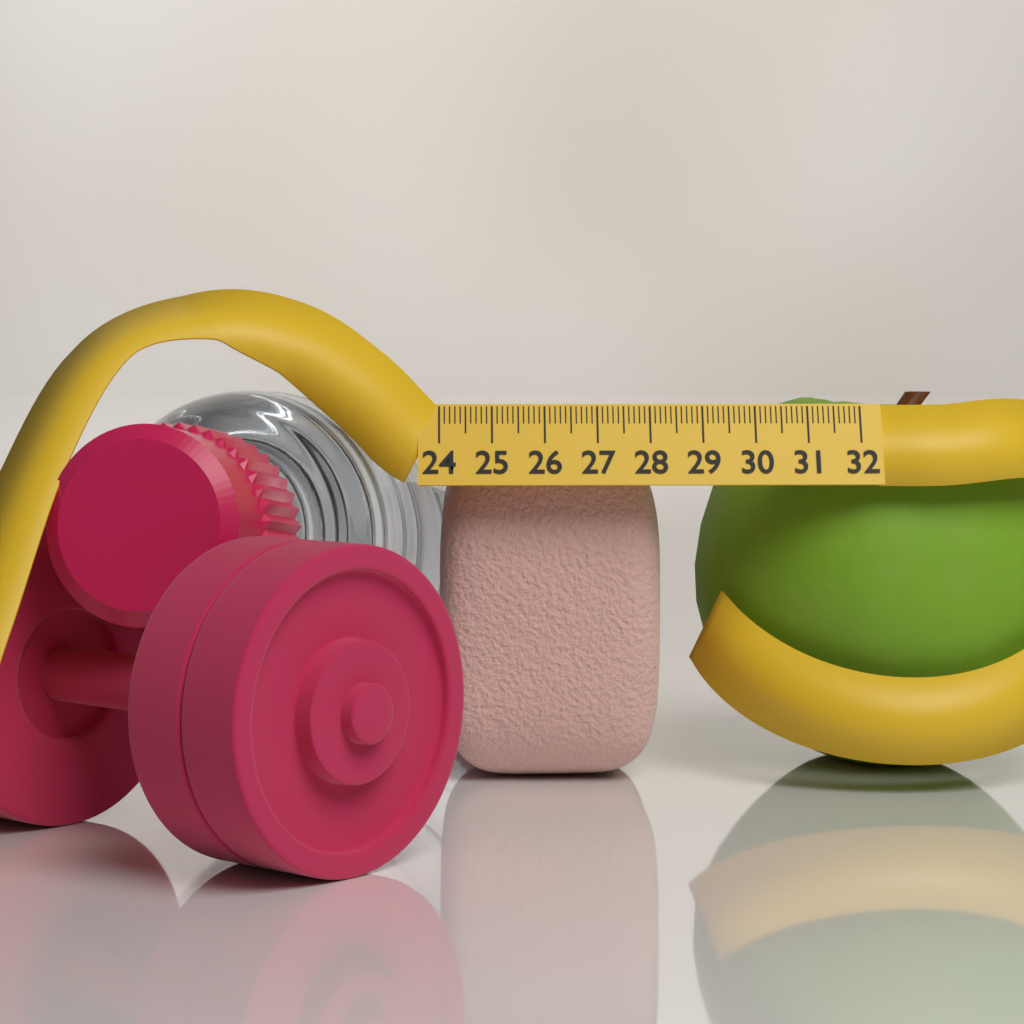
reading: 28.3 (no unit)
